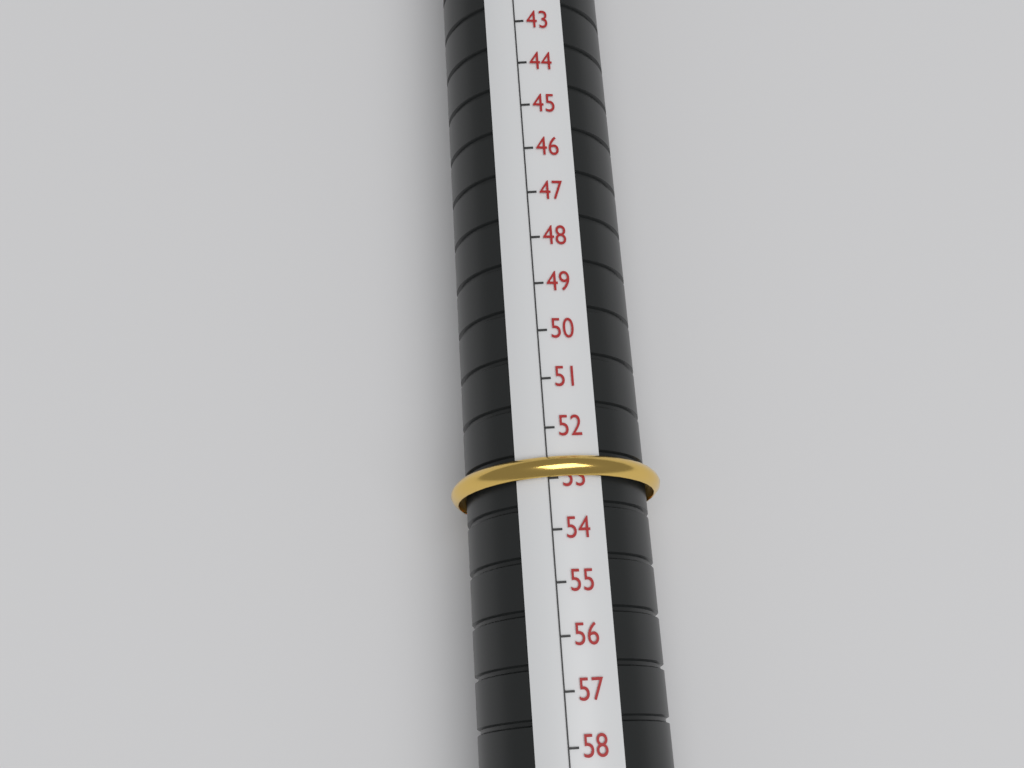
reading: 53 (no unit)
